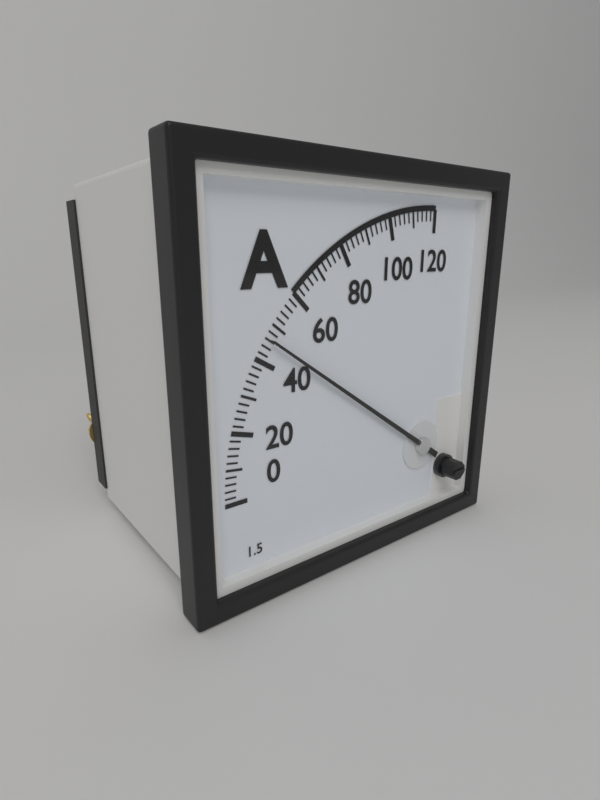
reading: 46 A
